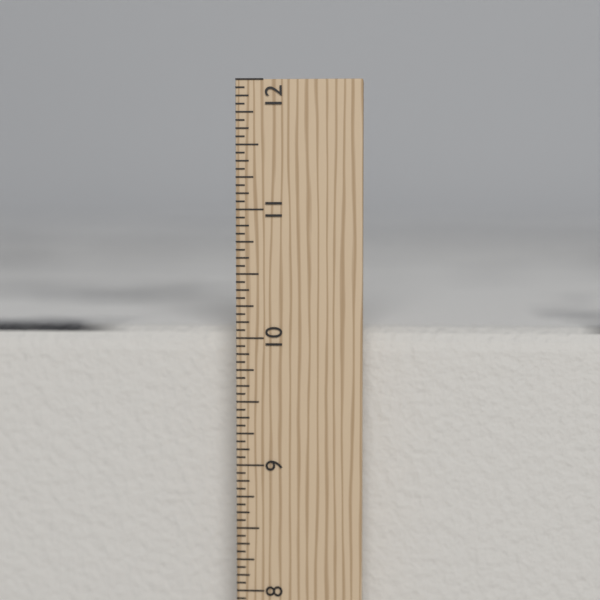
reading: 10.0625 in
